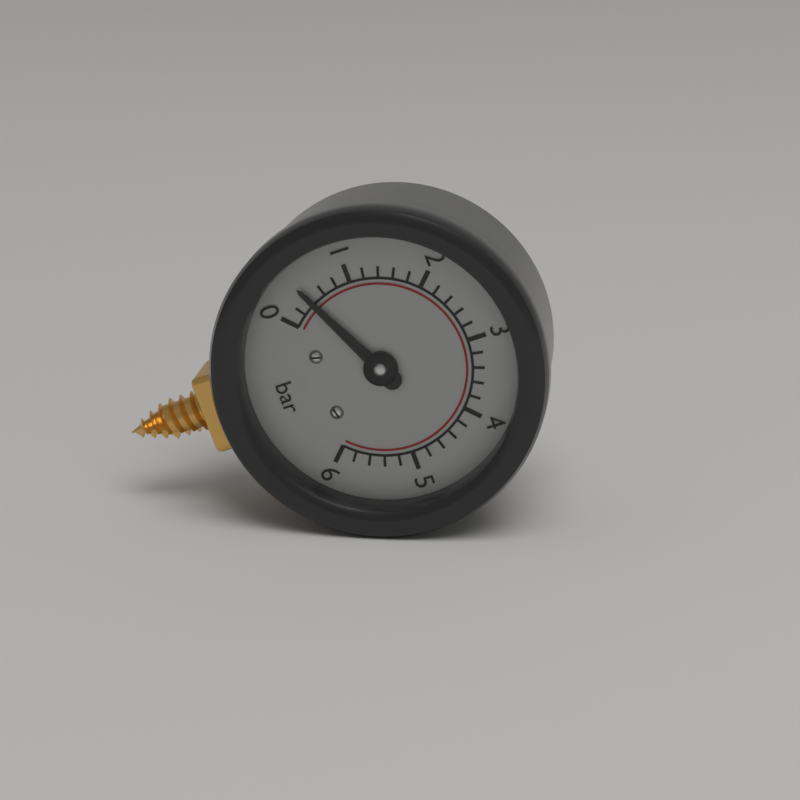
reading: 0.4 bar
